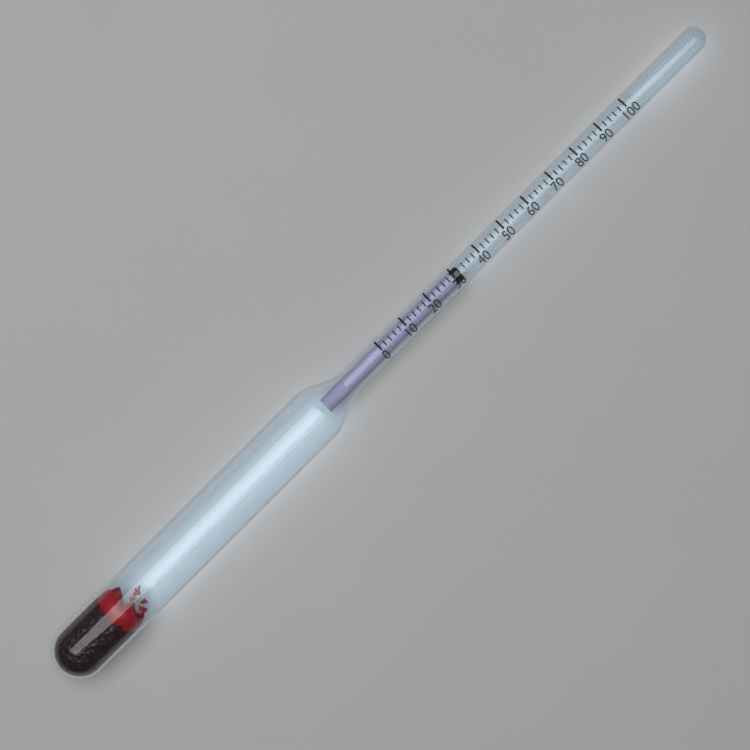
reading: 32 (no unit)
